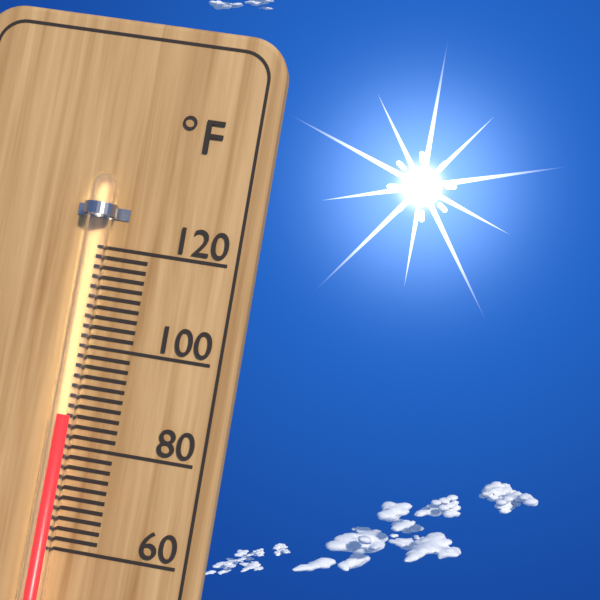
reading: 86 °F
